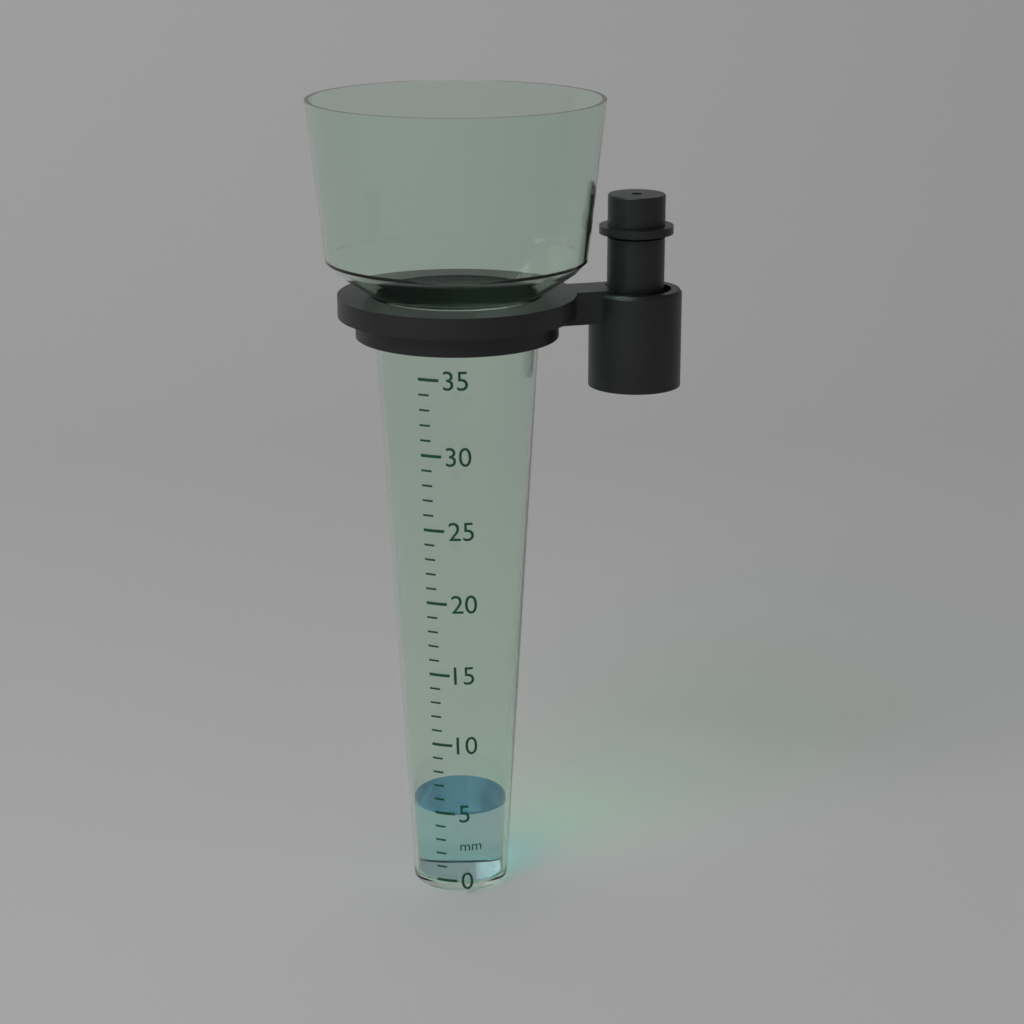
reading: 5 mm
